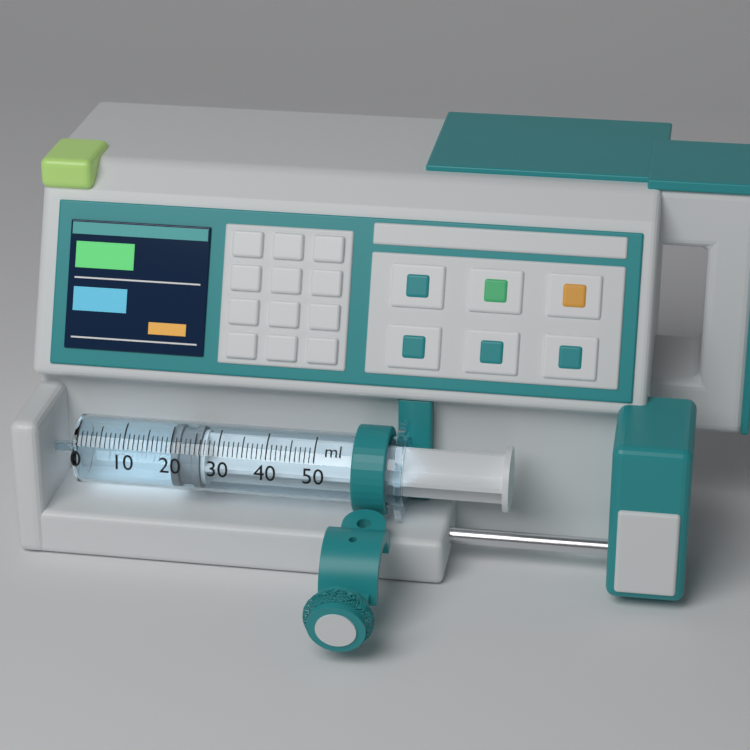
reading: 20 ml
